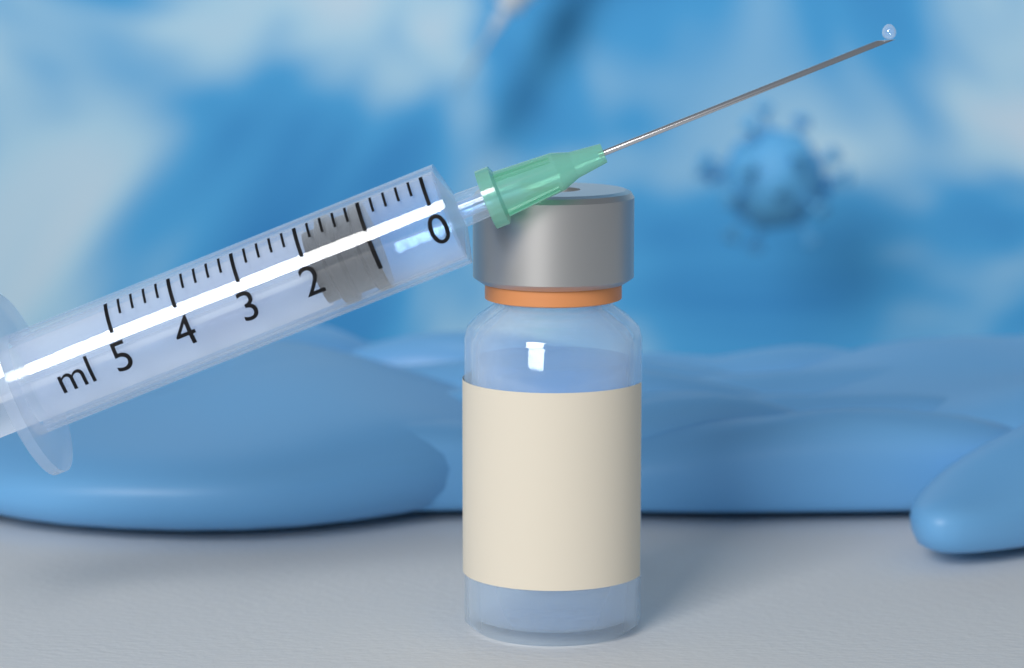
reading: 1.0 ml
